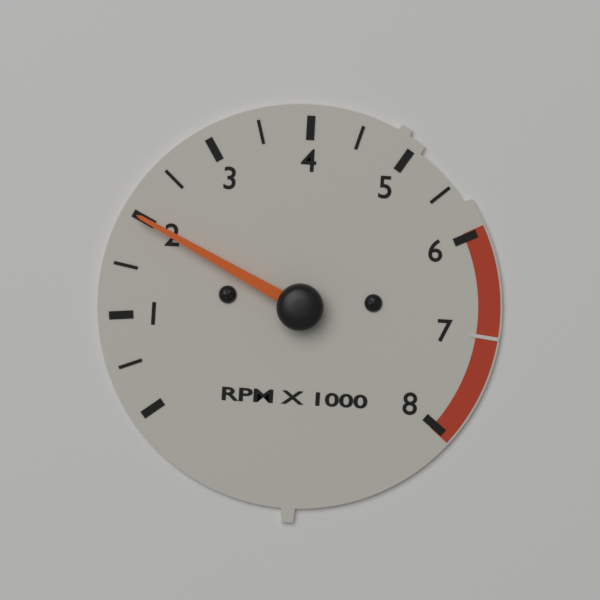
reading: 2000 RPM
